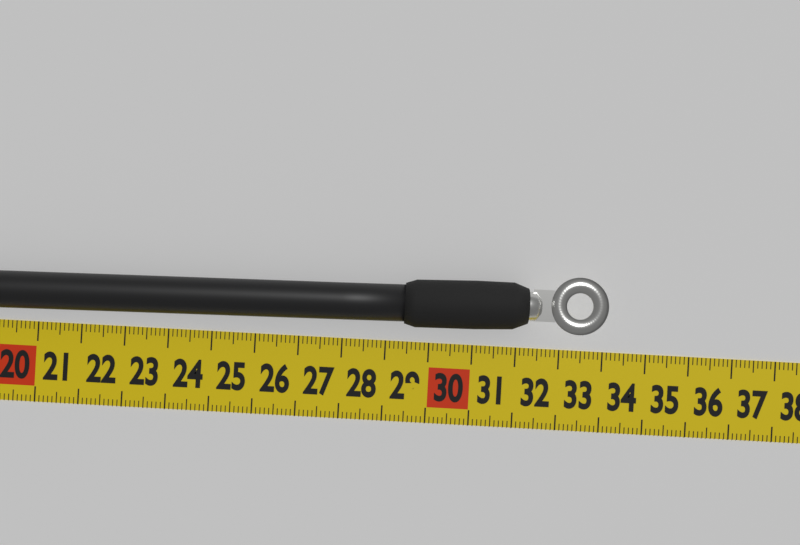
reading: 34.0 cm
